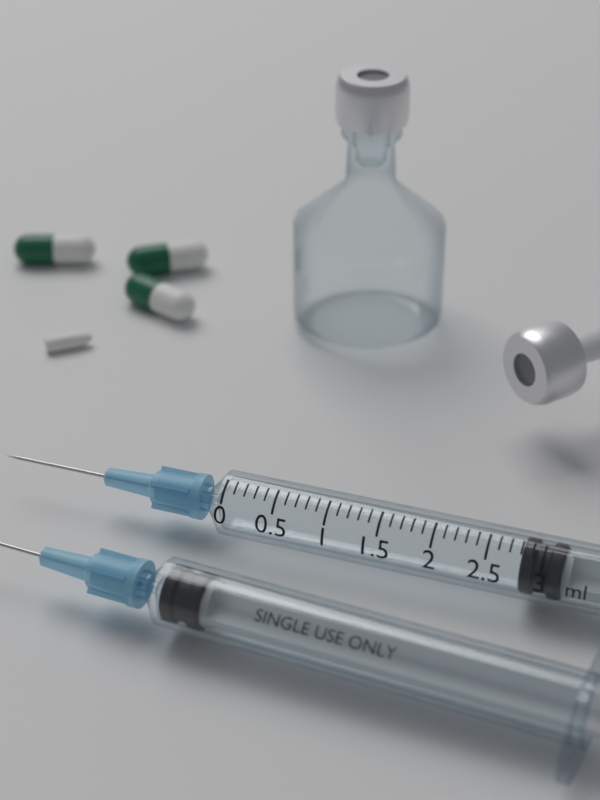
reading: 2.8 ml
